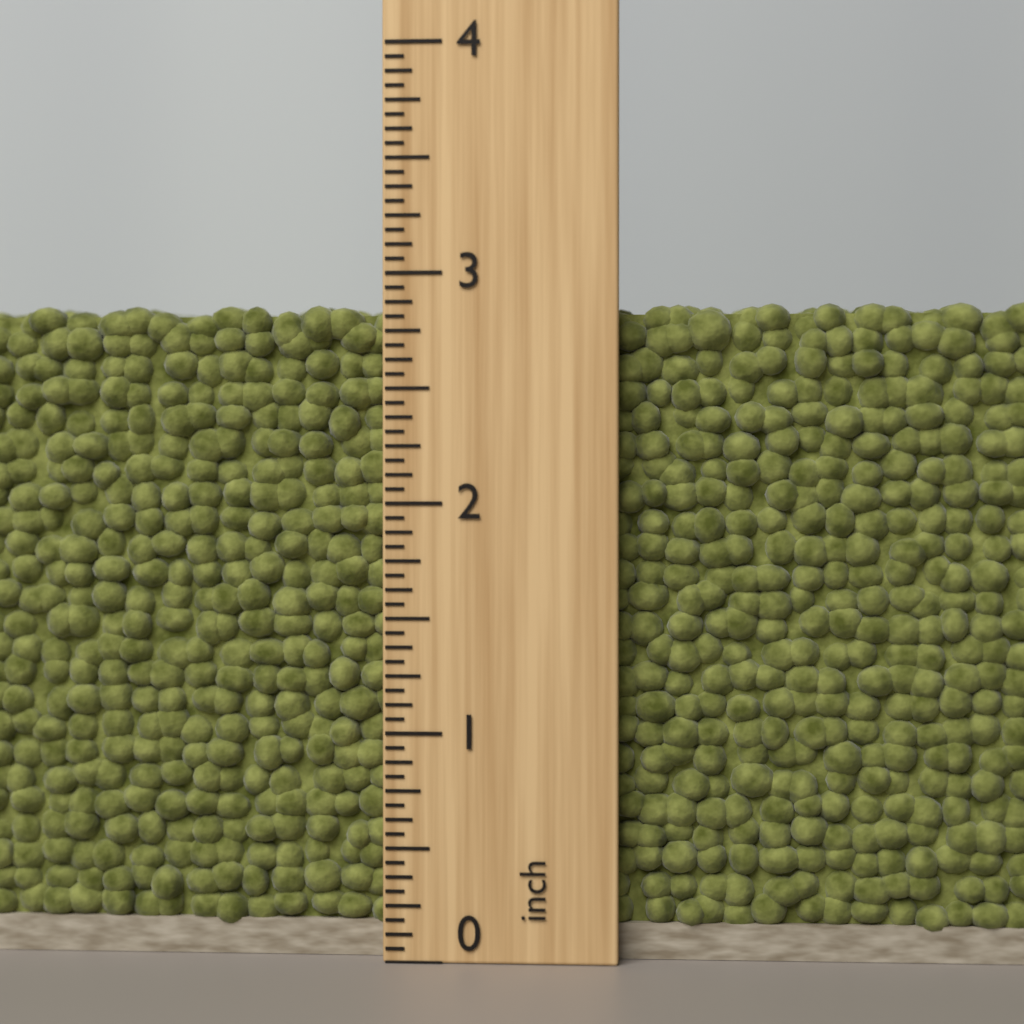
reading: 2.8750 inch
